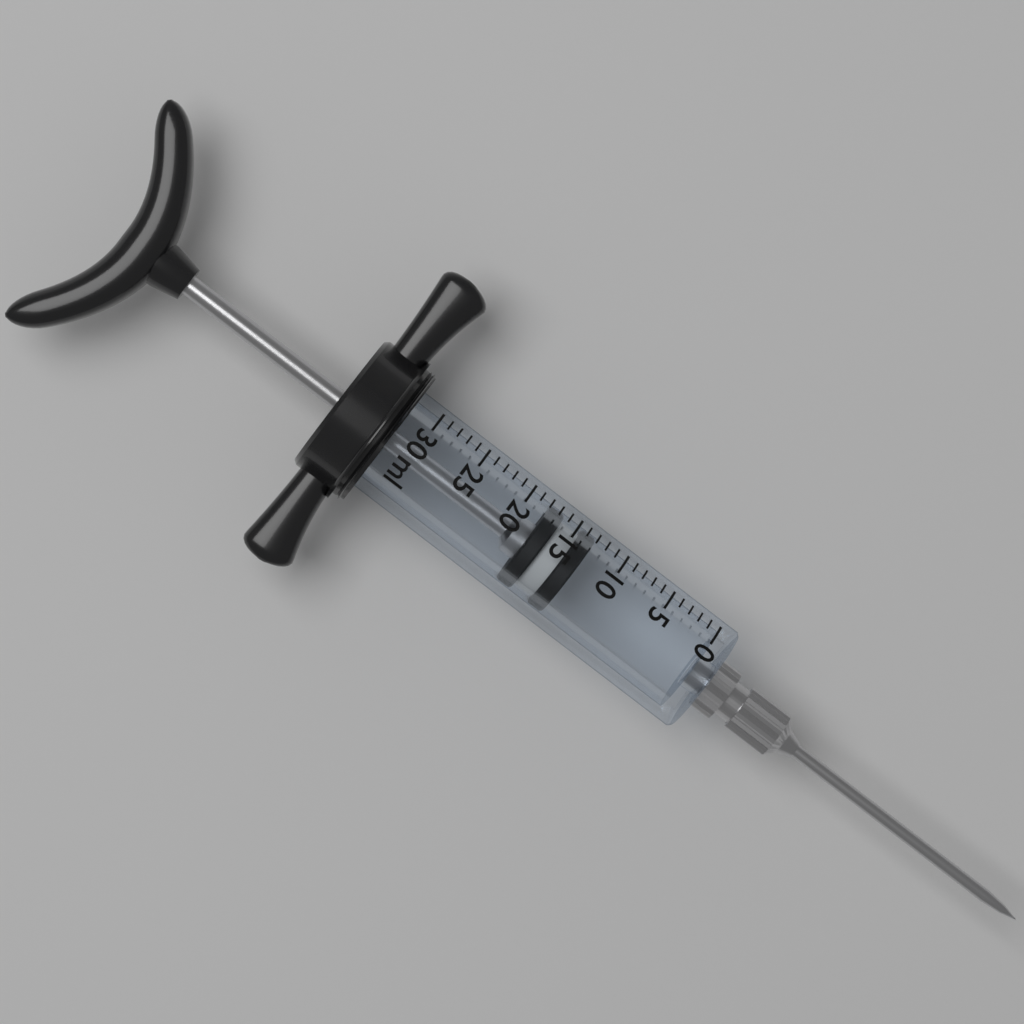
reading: 13 ml
